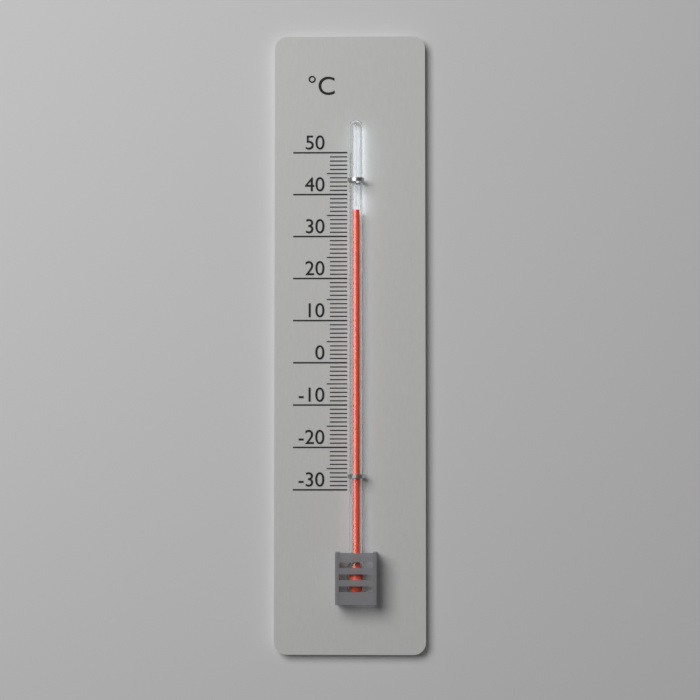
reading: 36 °C
